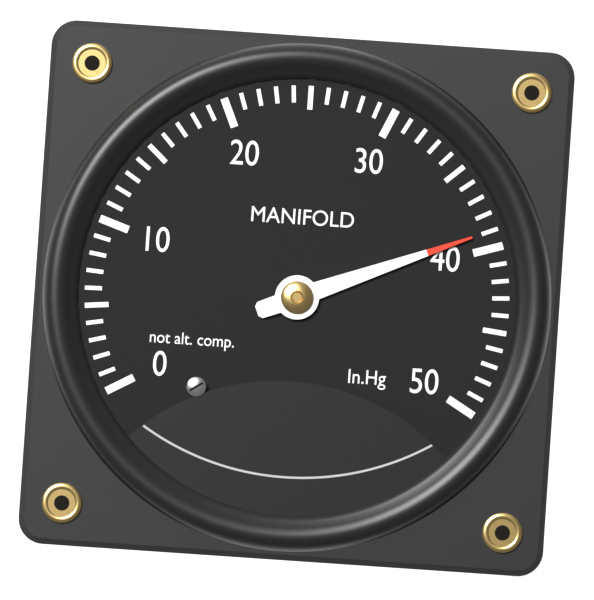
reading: 39 inHg
